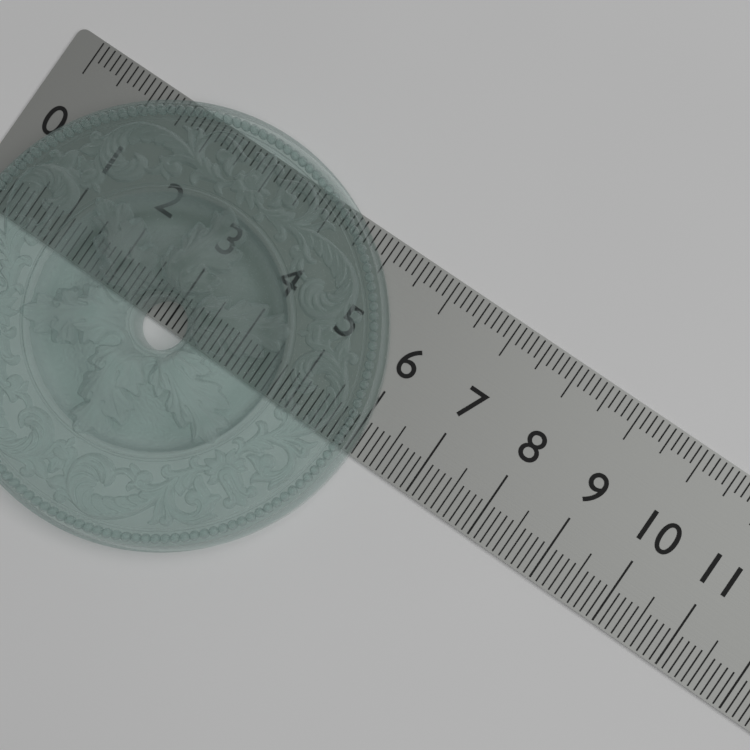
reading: 6.1 (no unit)
